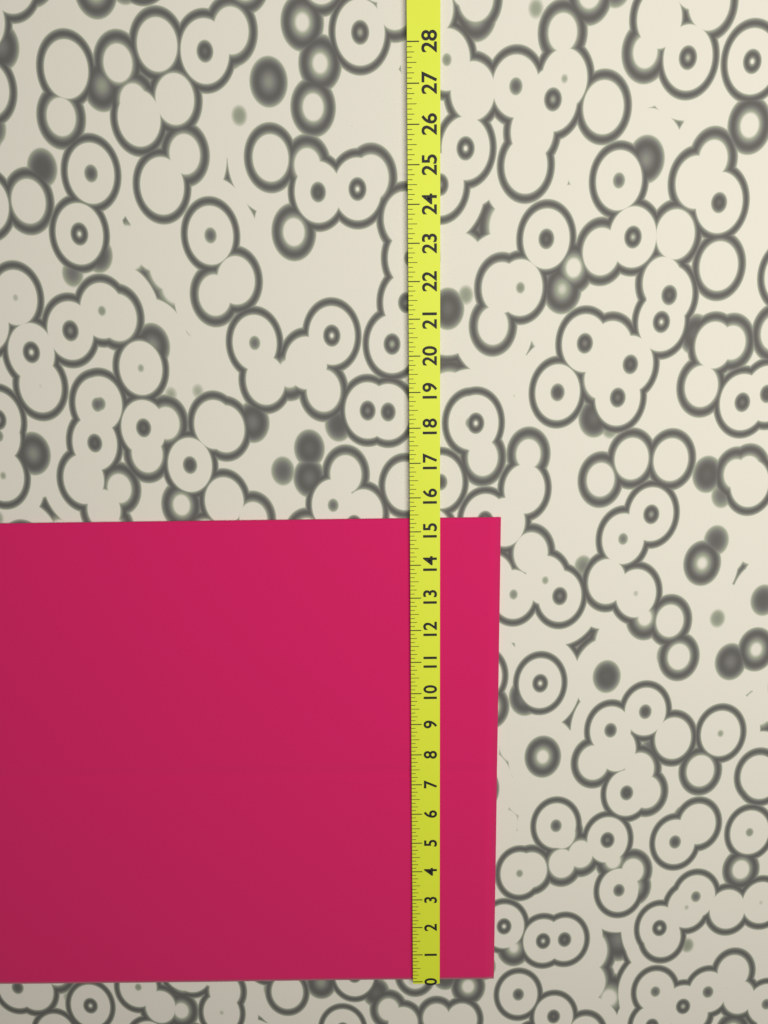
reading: 15.375 (no unit)
